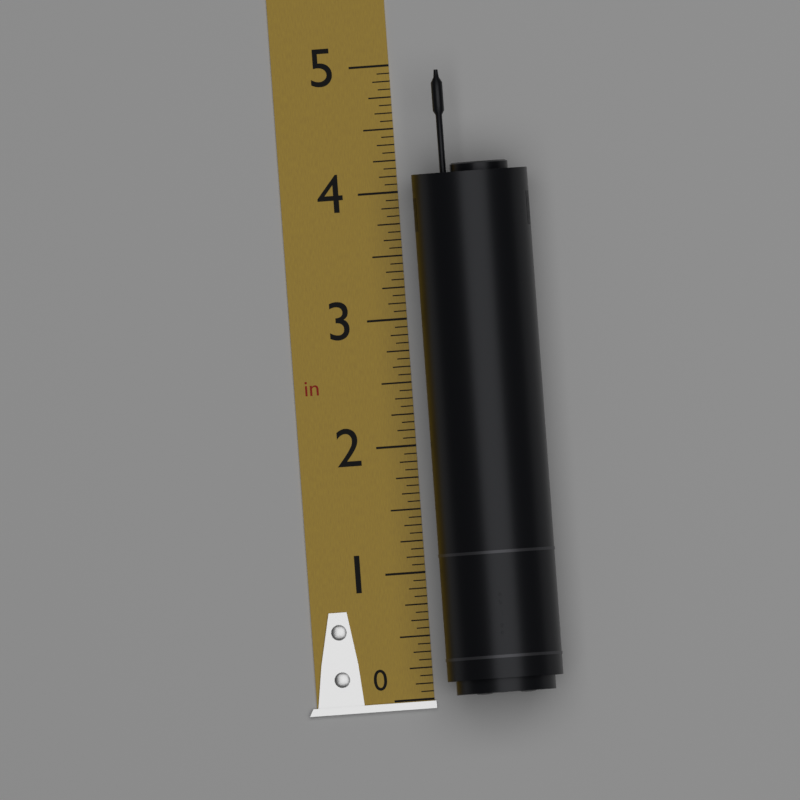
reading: 4.9375 in
